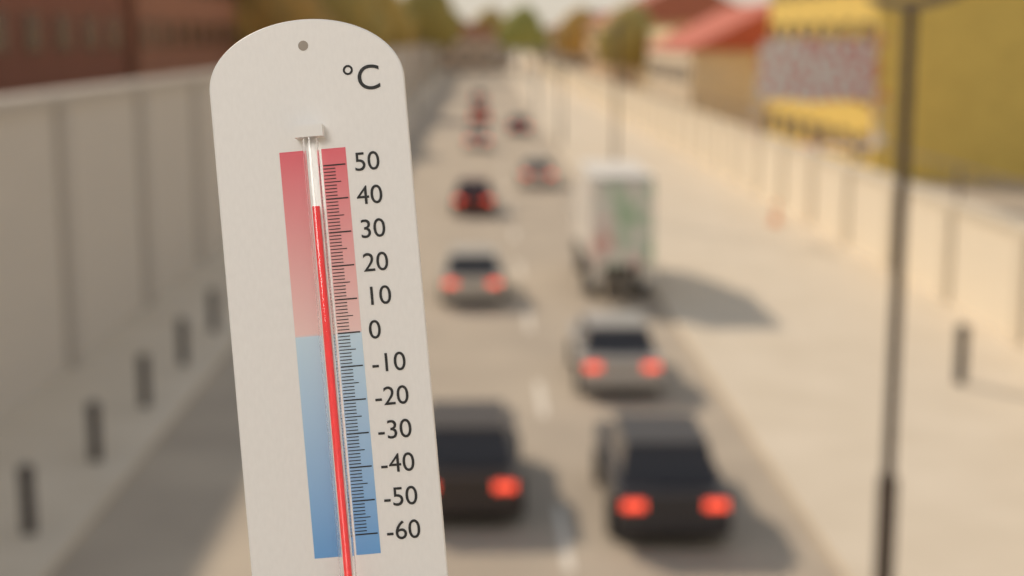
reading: 38 °C
